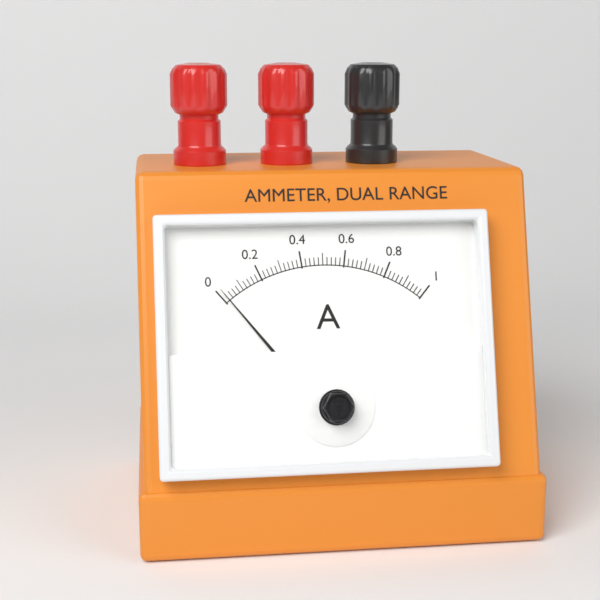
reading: 0.02 A
